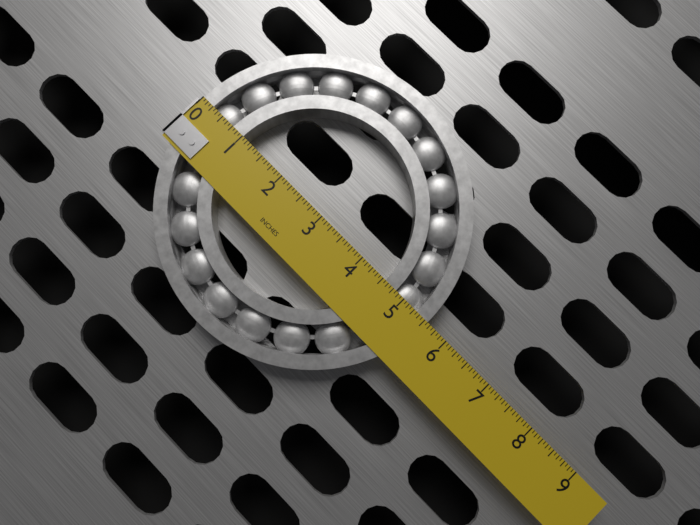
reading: 5.5625 in
